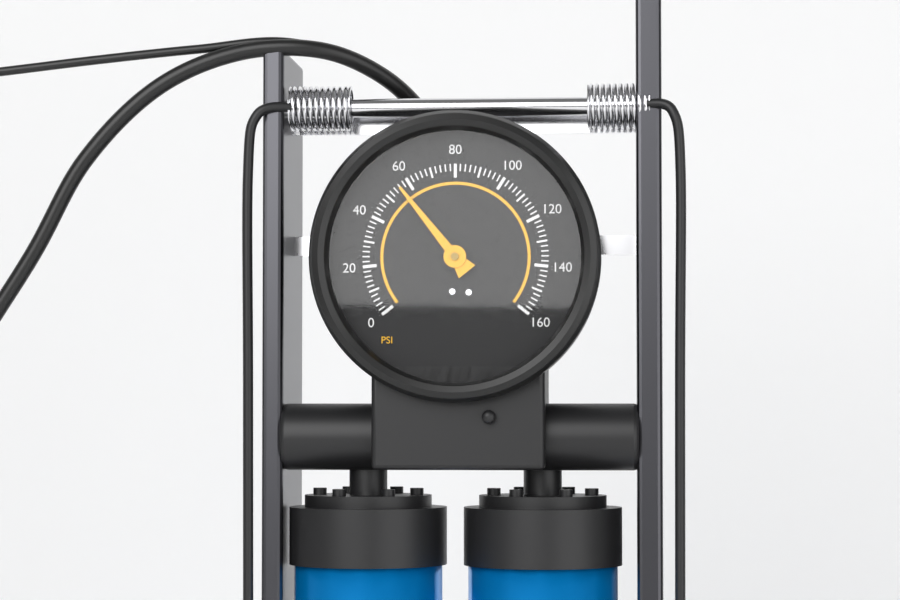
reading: 56 psi
